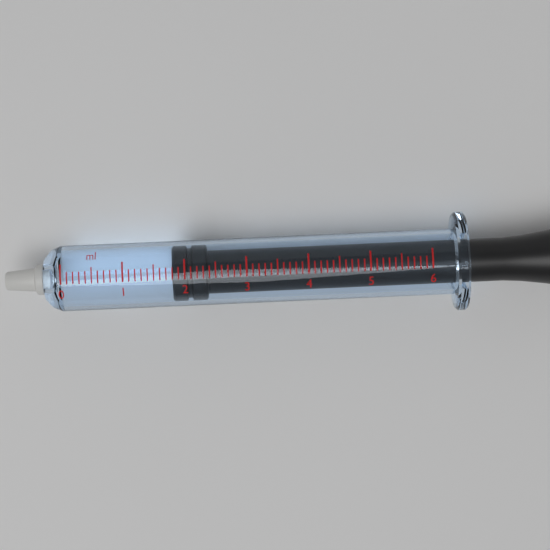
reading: 1.8 ml
